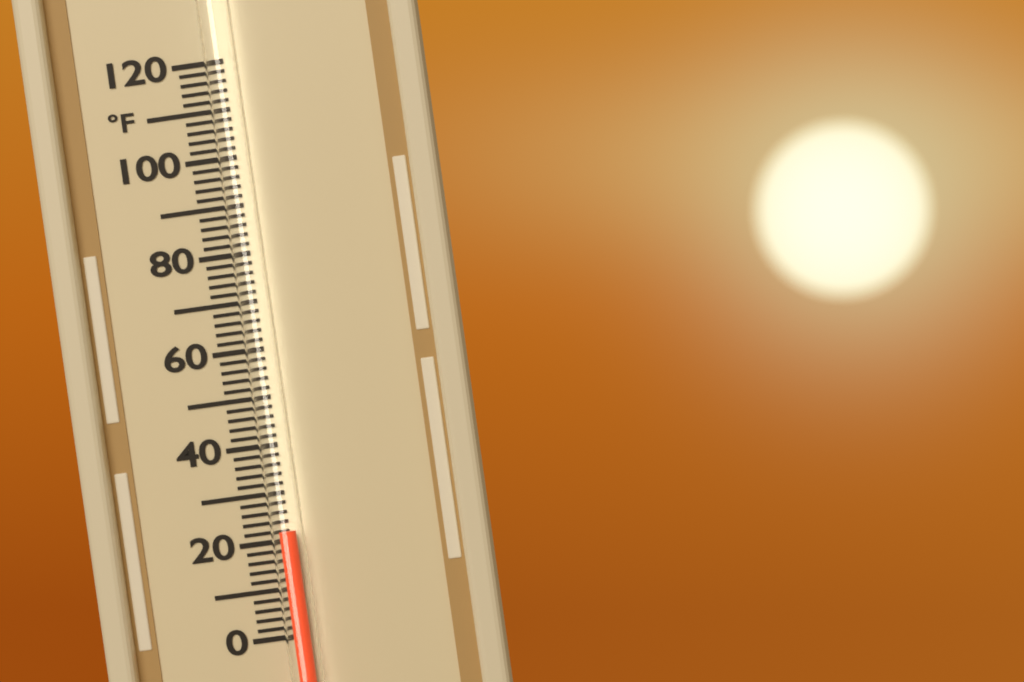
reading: 22 °F
